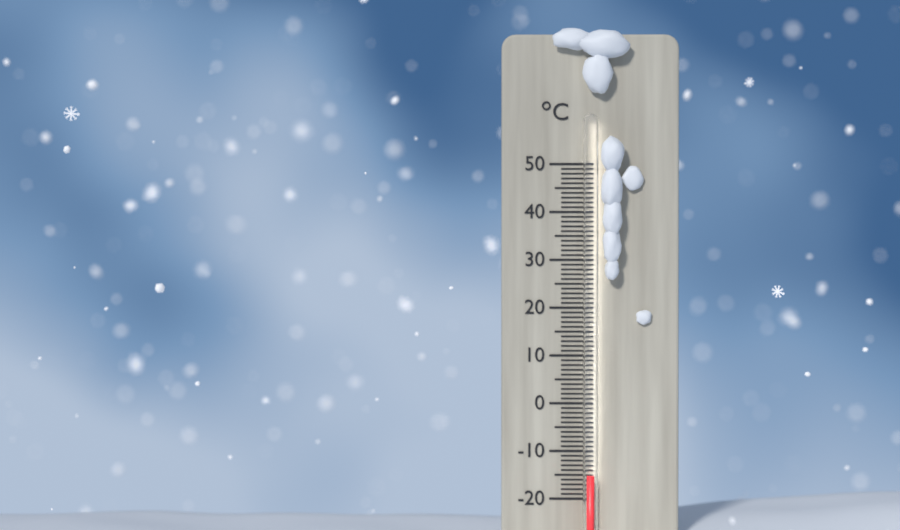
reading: -15 °C
